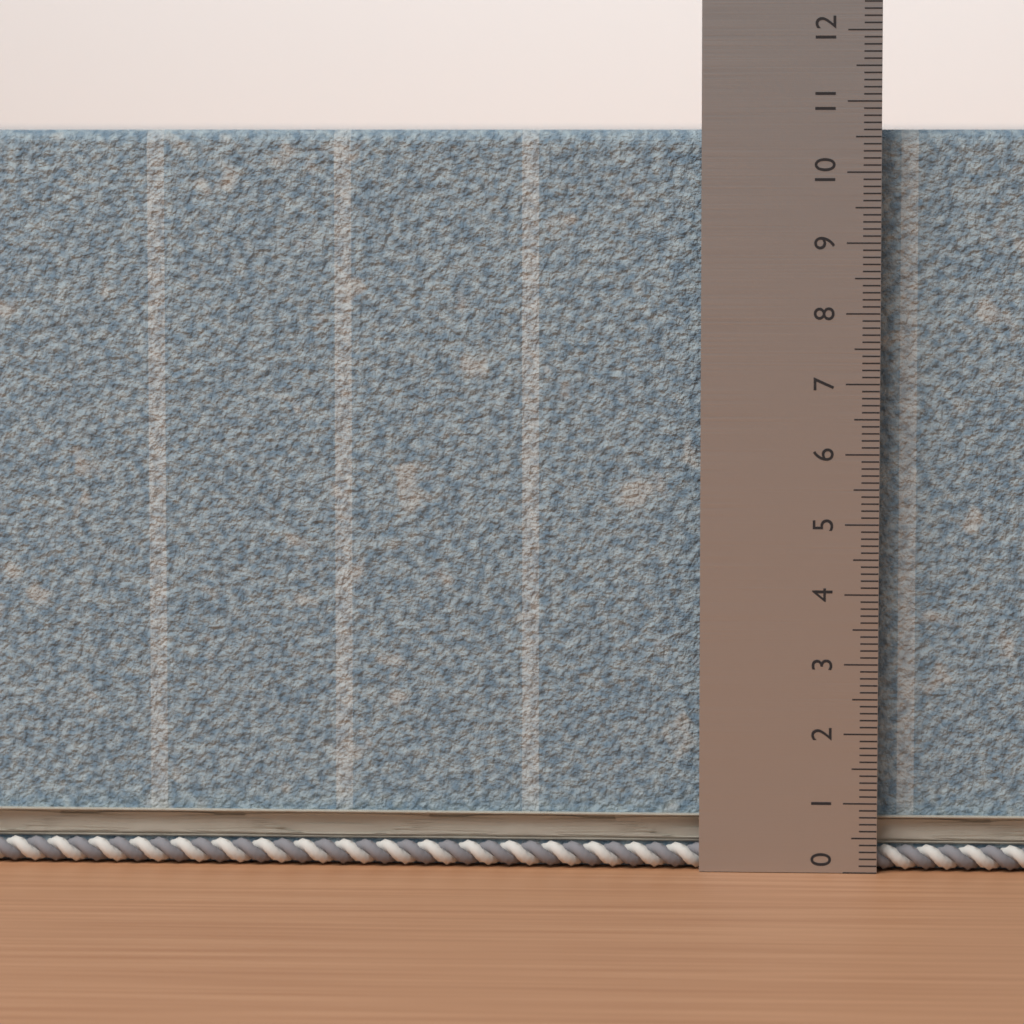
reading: 10.6 (no unit)
